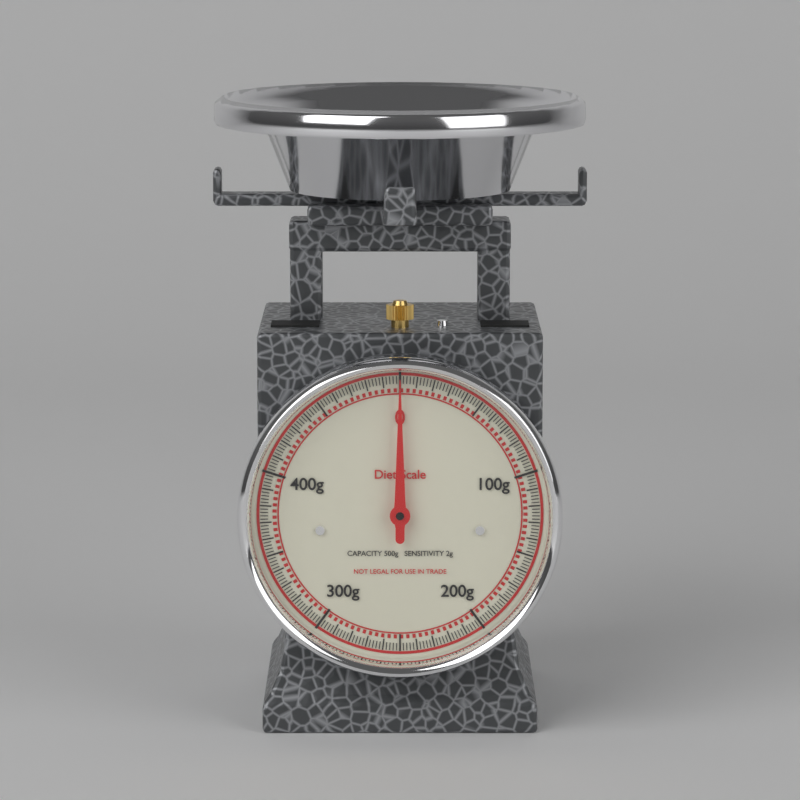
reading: 0 g
